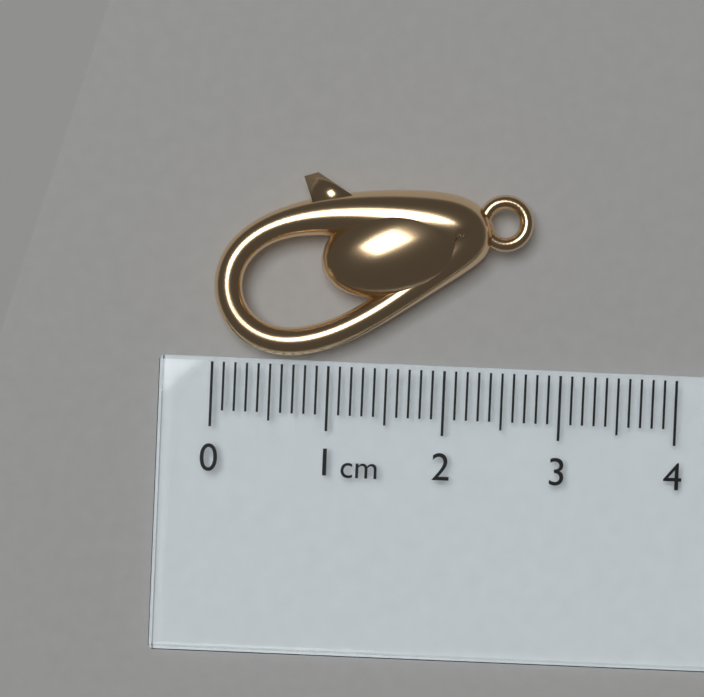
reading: 2.7 cm
